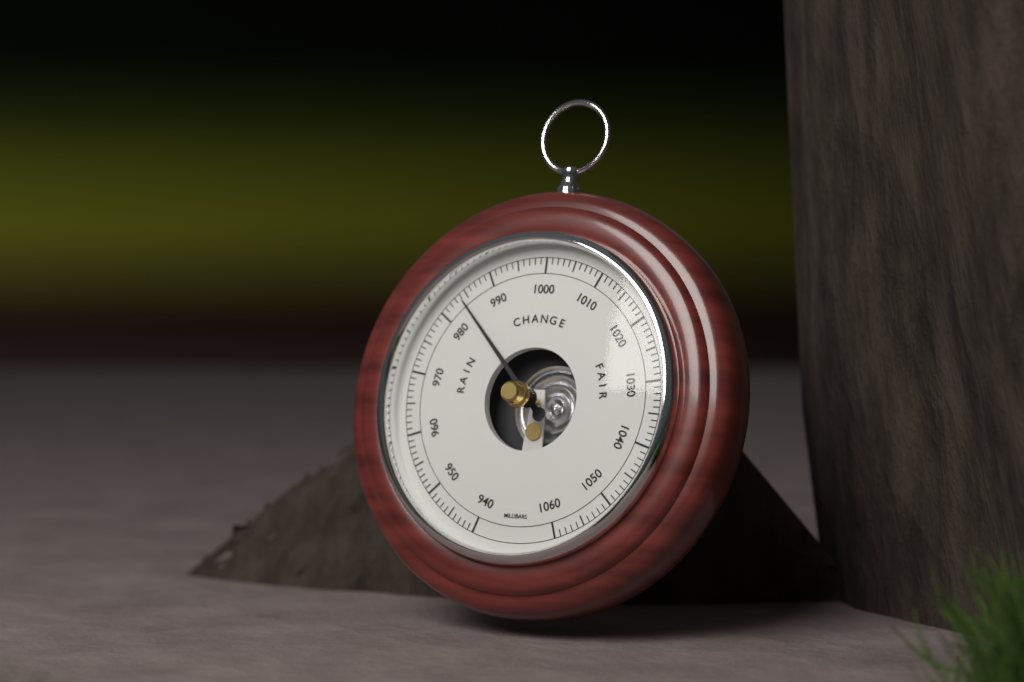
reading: 984 mbar
